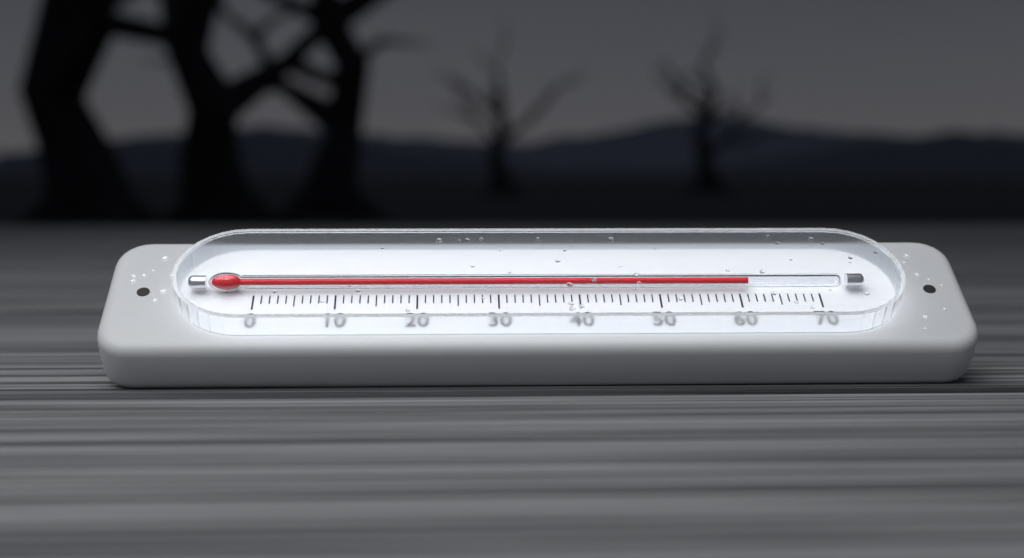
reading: 61 (no unit)
